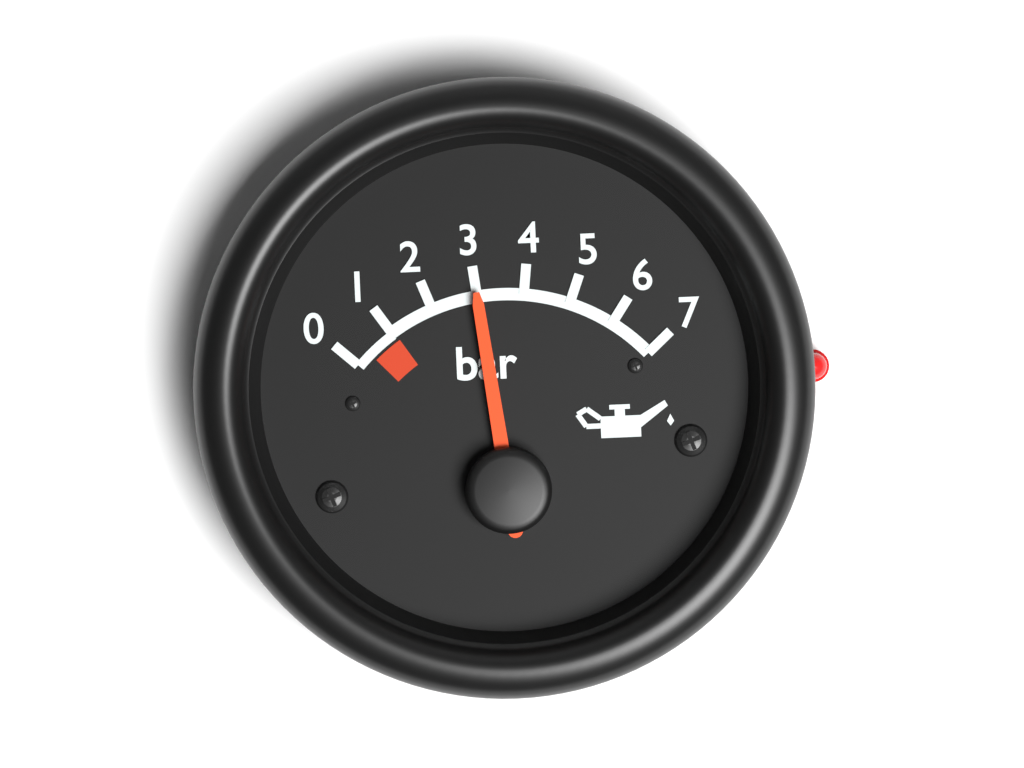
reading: 3 bar
